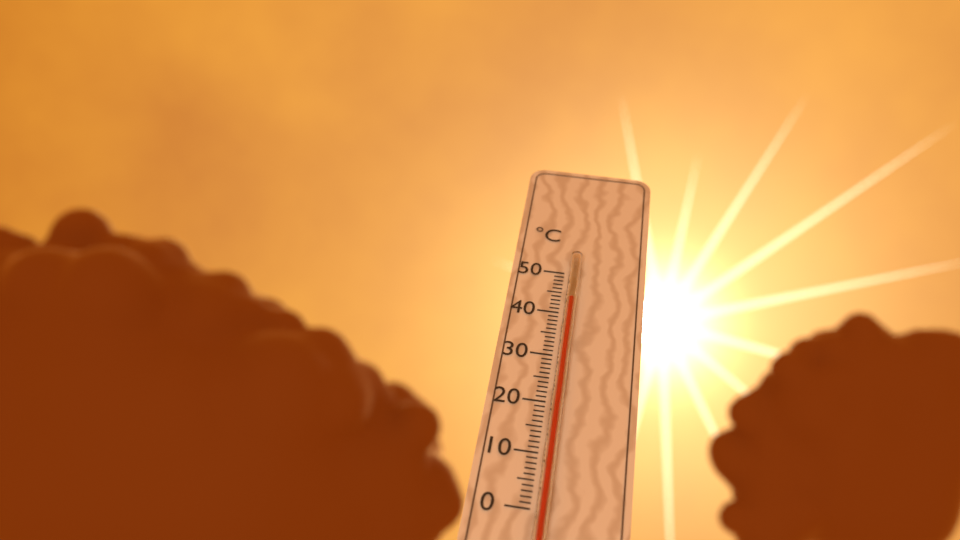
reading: 43 °C
